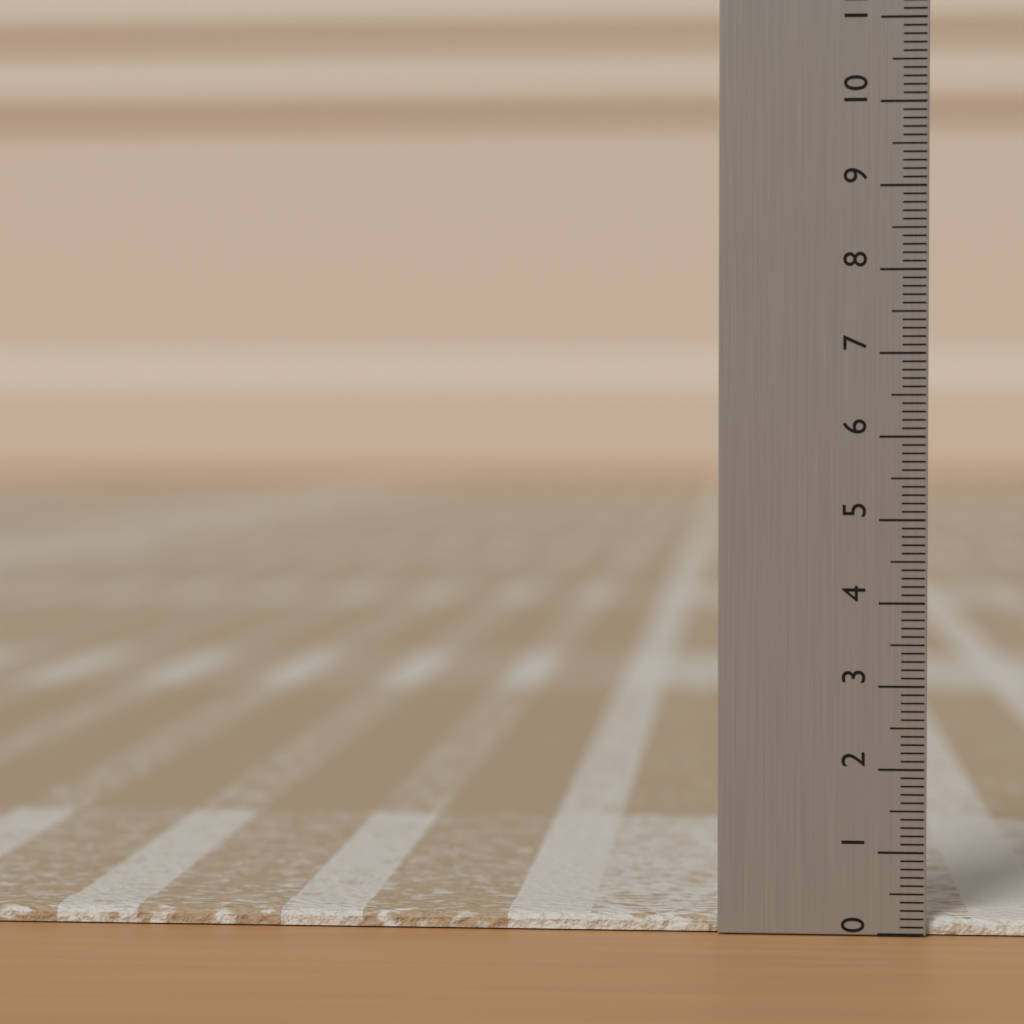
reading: 0.2 (no unit)
